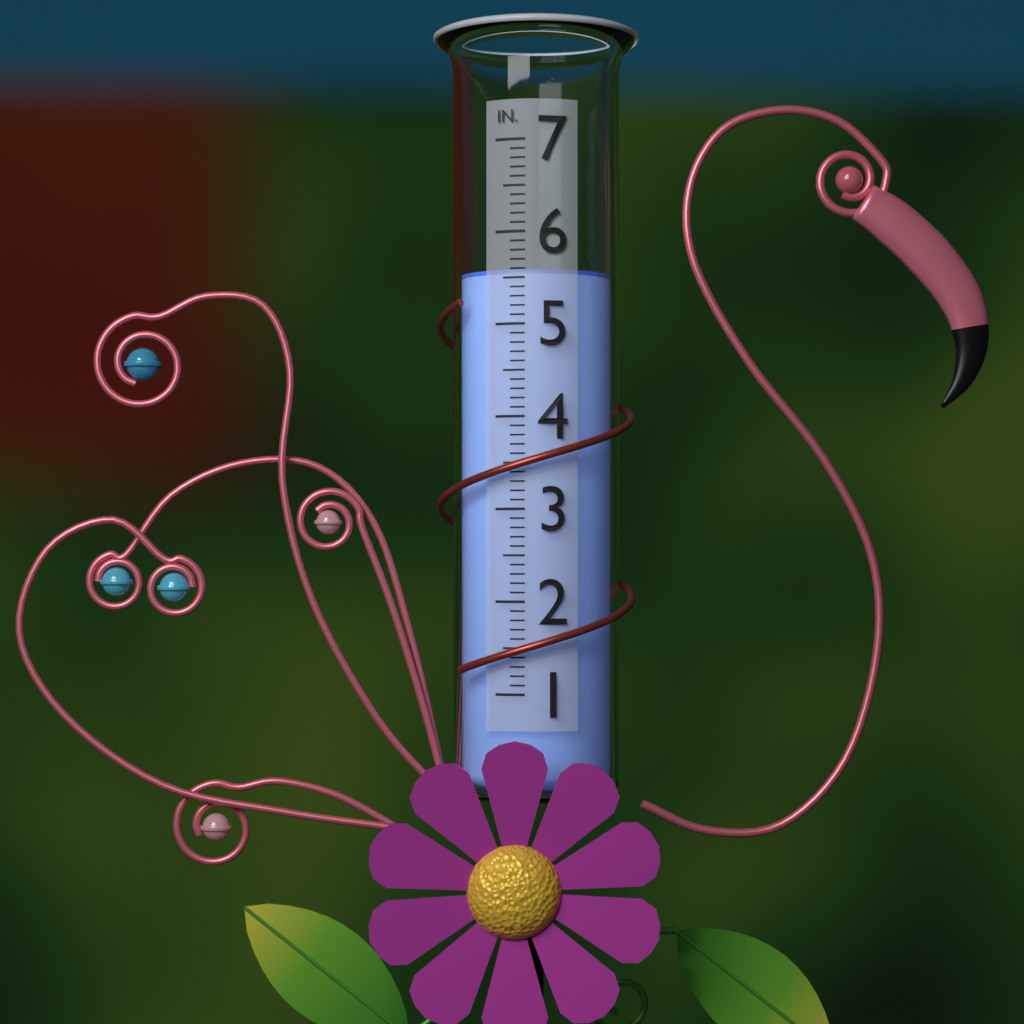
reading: 5.6 in
